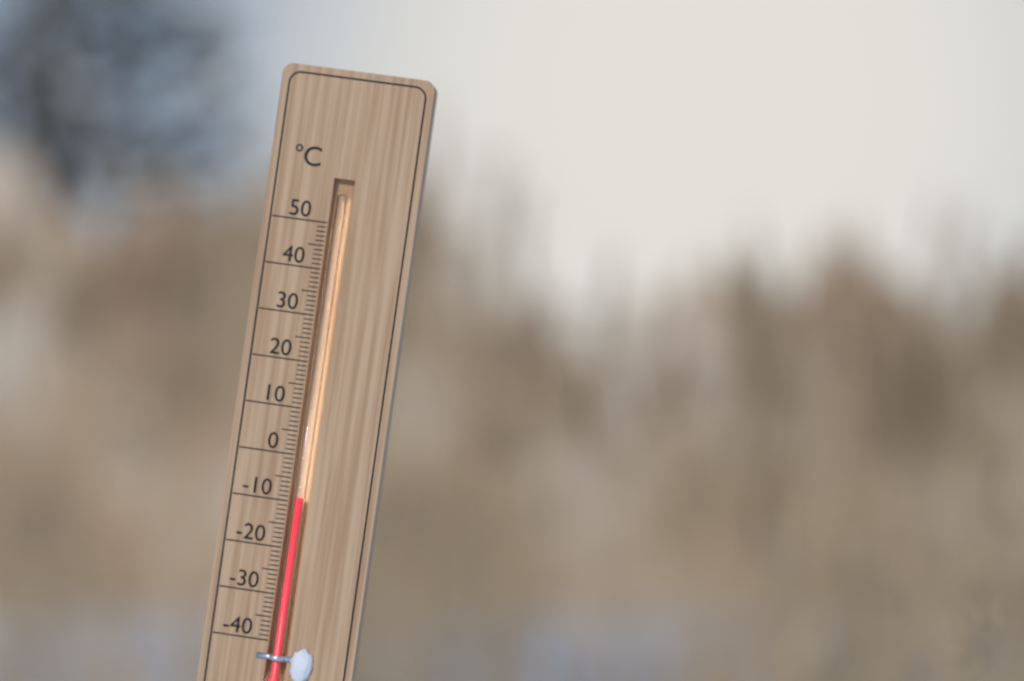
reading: -9 °C
